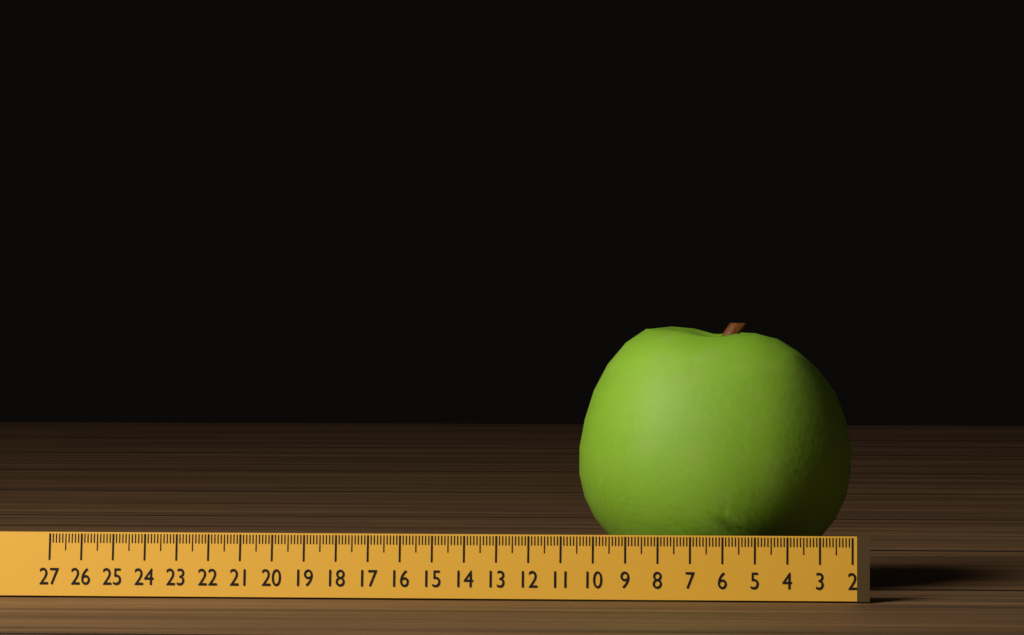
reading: 10.7 (no unit)
